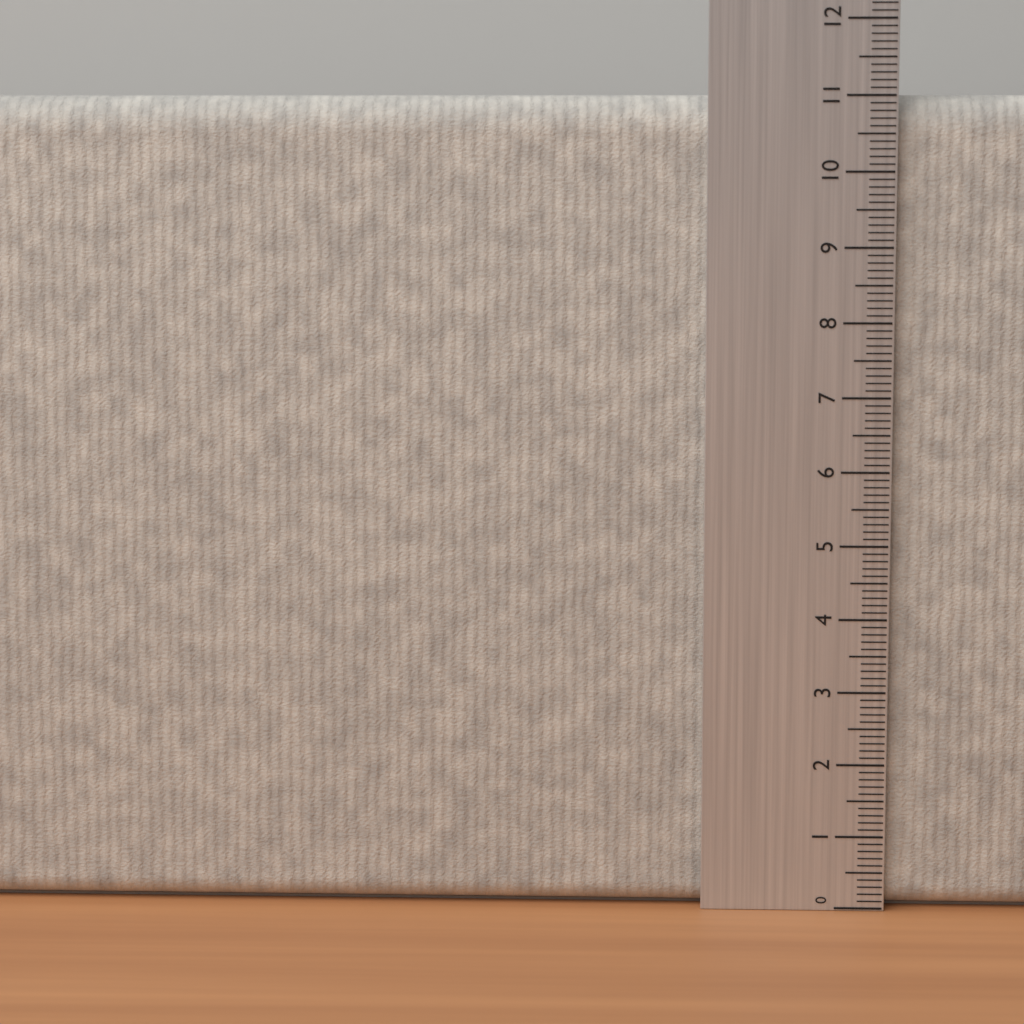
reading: 11.0 (no unit)
